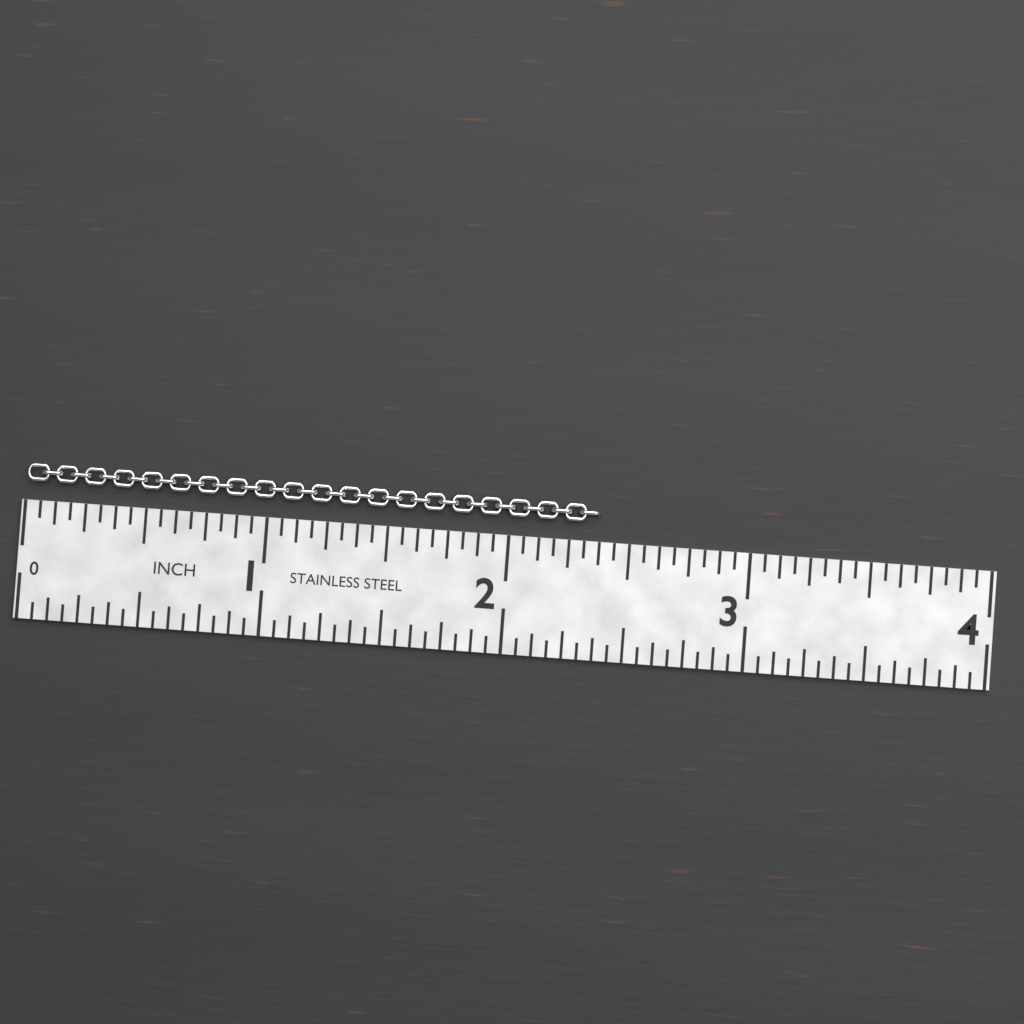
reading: 2.3750 in
